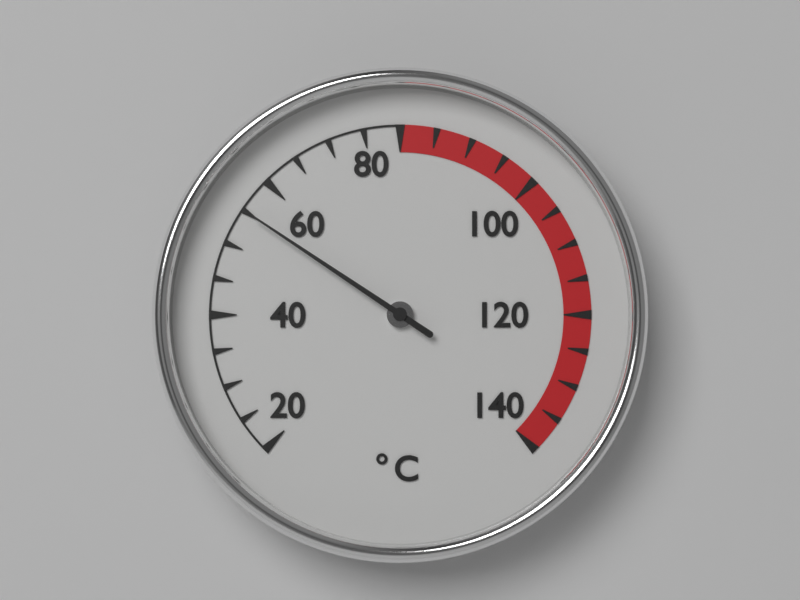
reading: 55 °C
